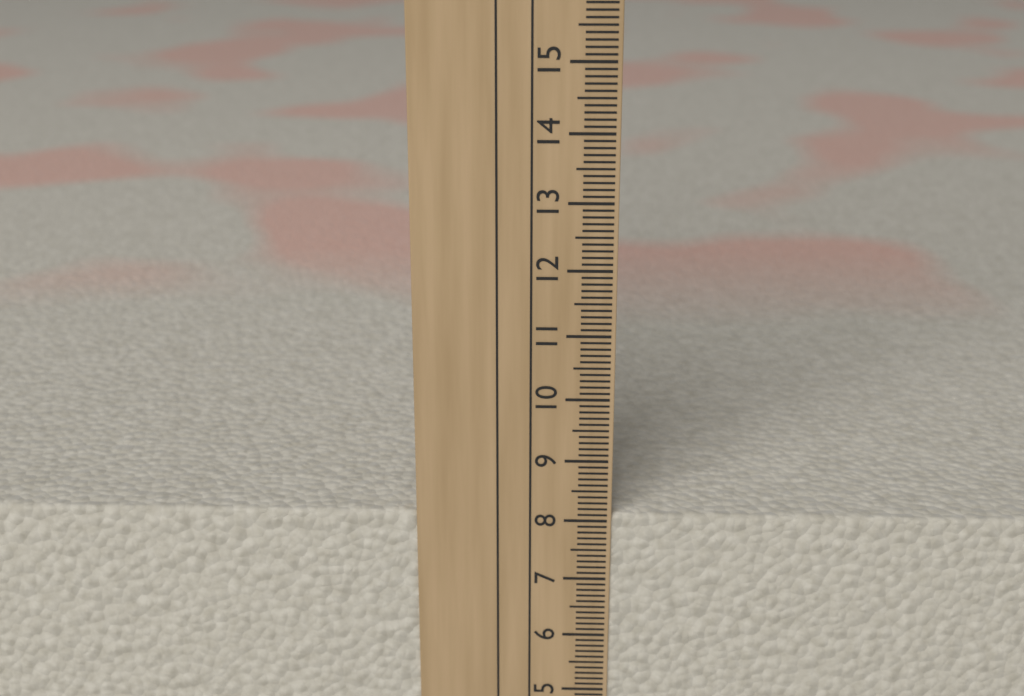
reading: 8.1 cm
